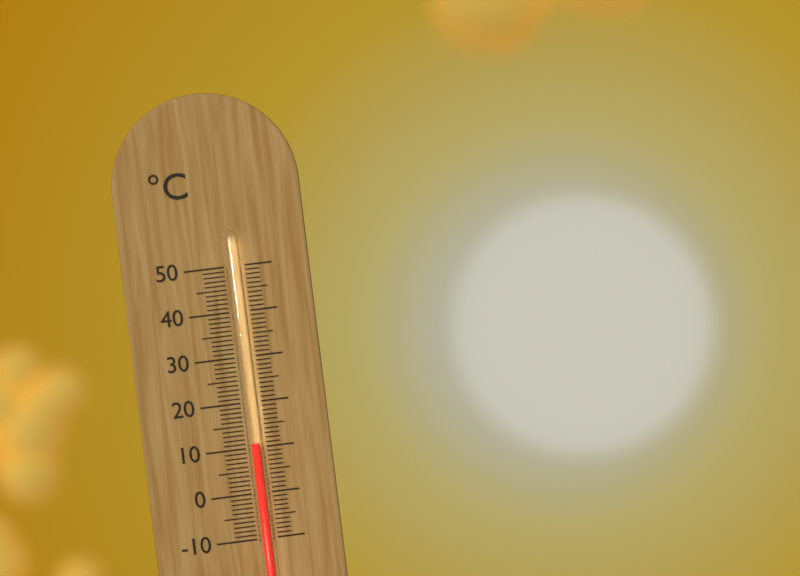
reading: 11 °C
